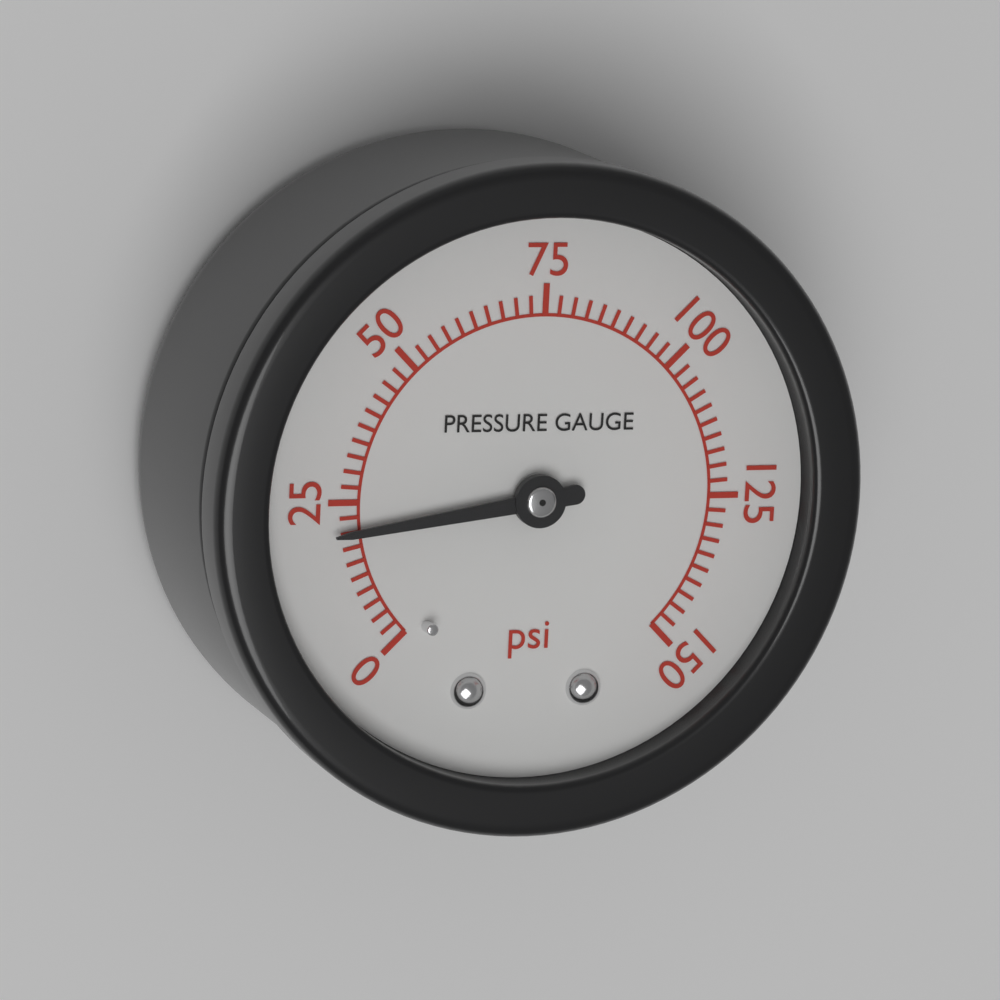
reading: 20.0 psi
